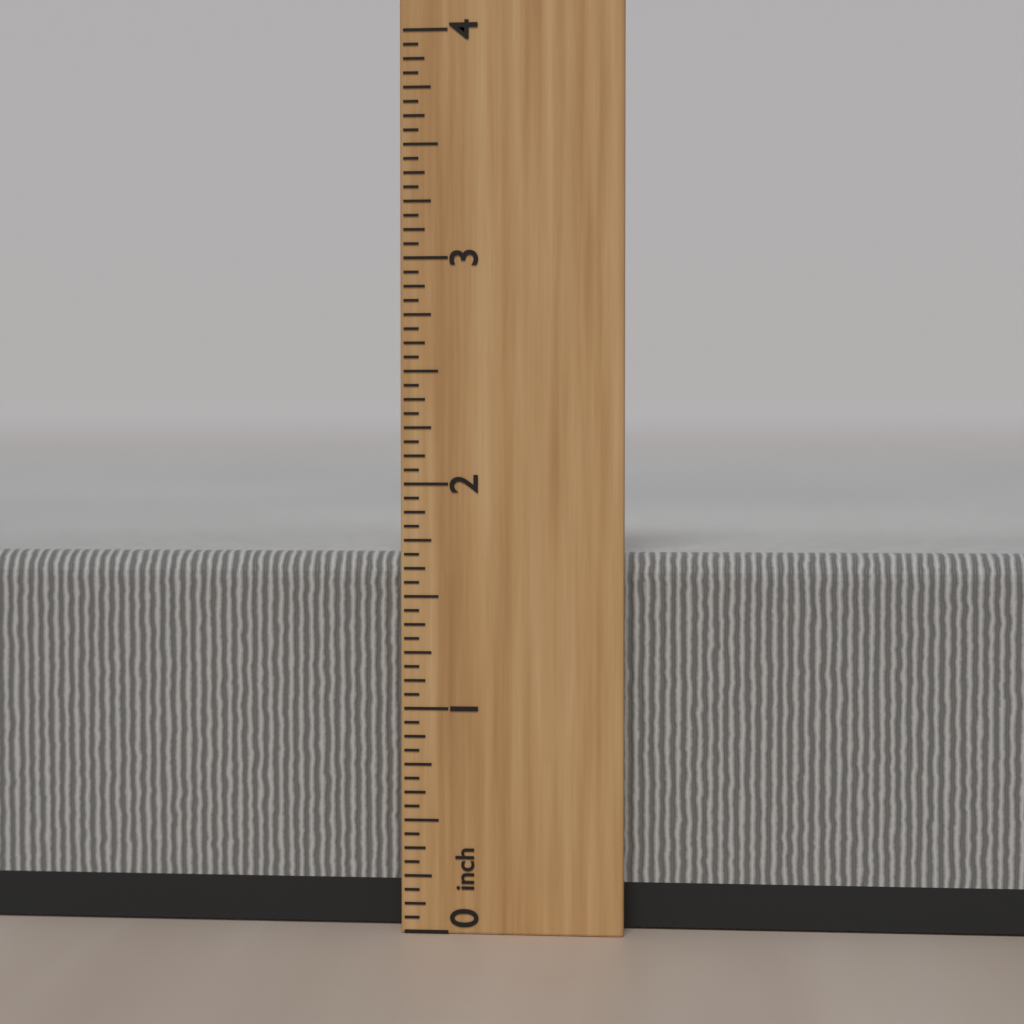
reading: 1.6875 inch
